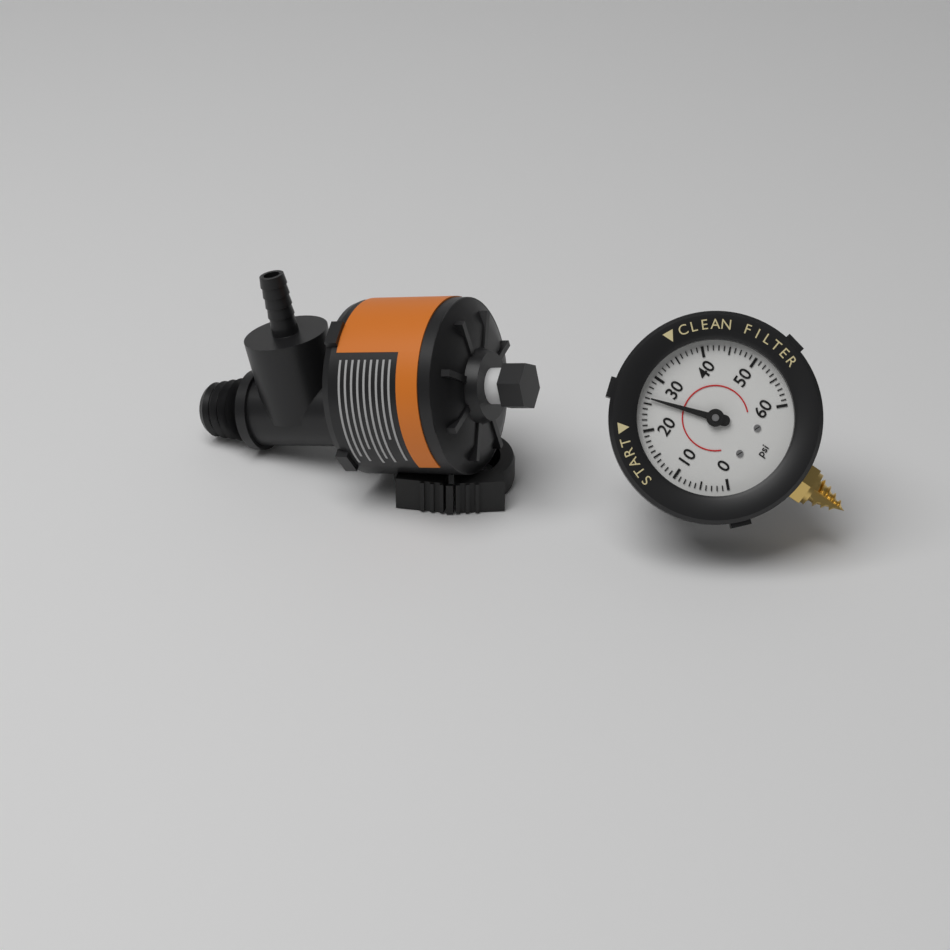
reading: 26 psi
